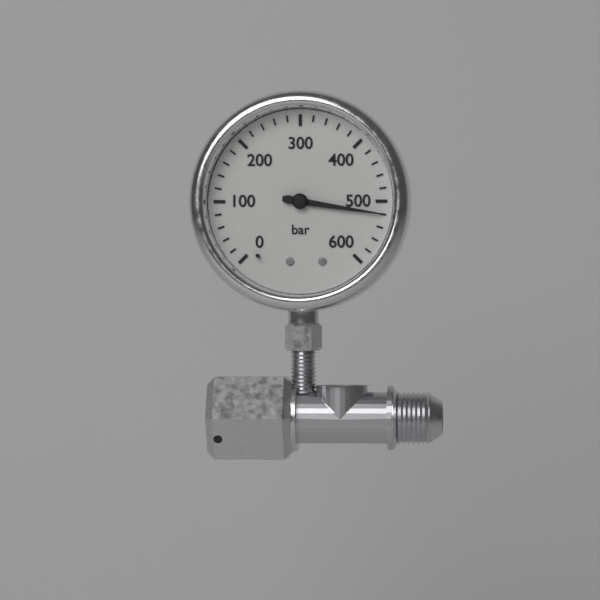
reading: 520 bar
